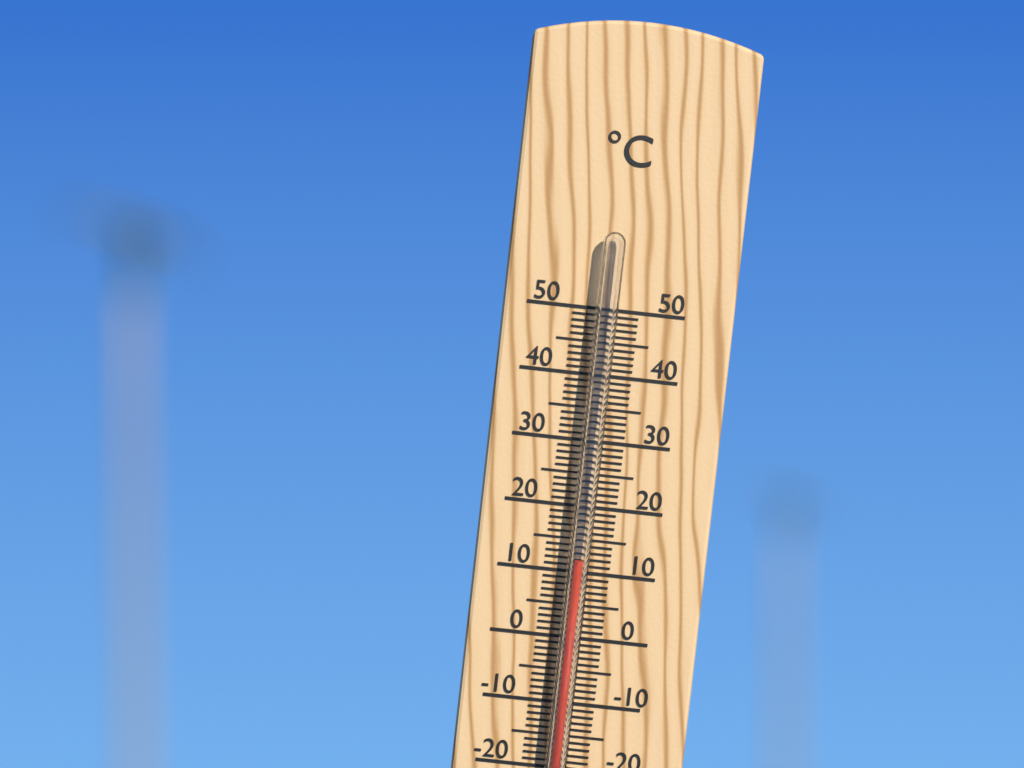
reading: 12 °C
